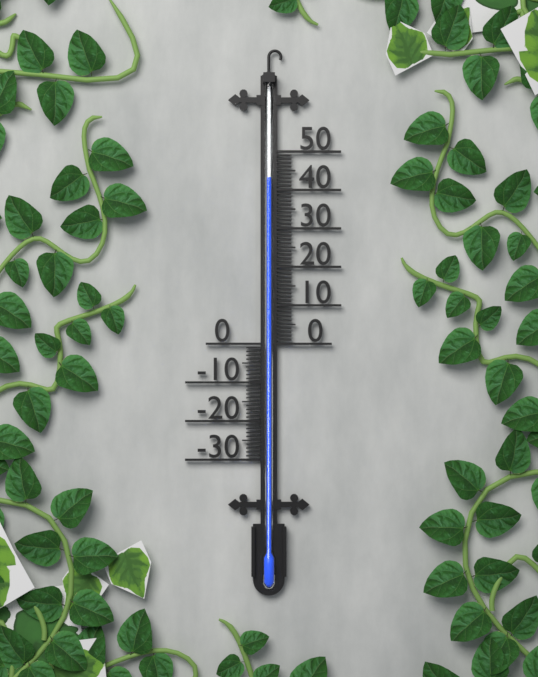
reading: 43 (no unit)
